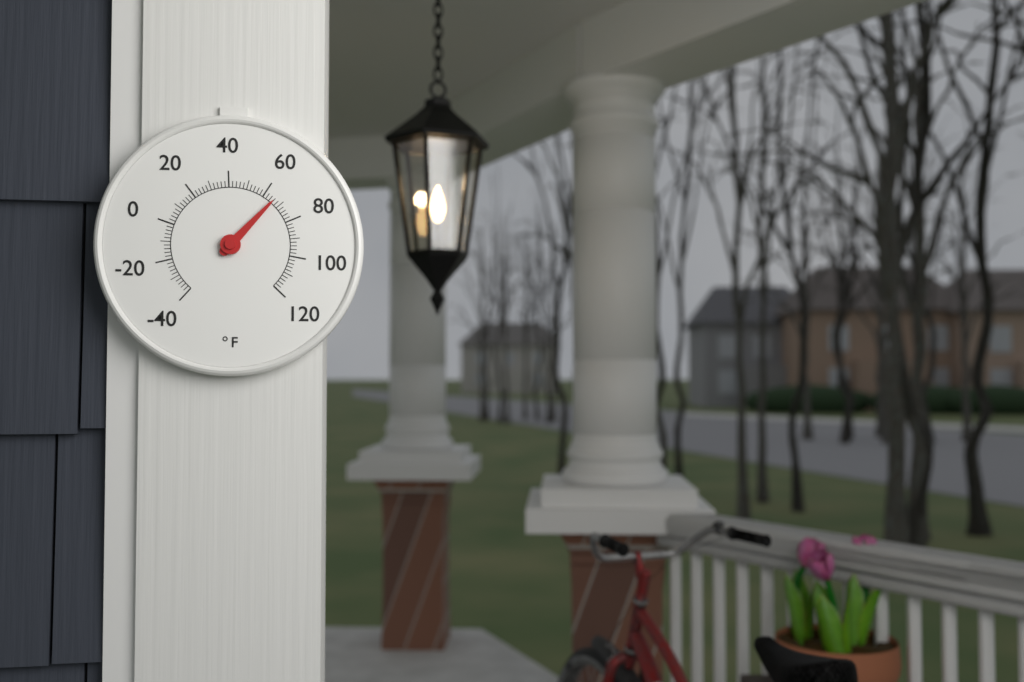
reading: 66 °F
